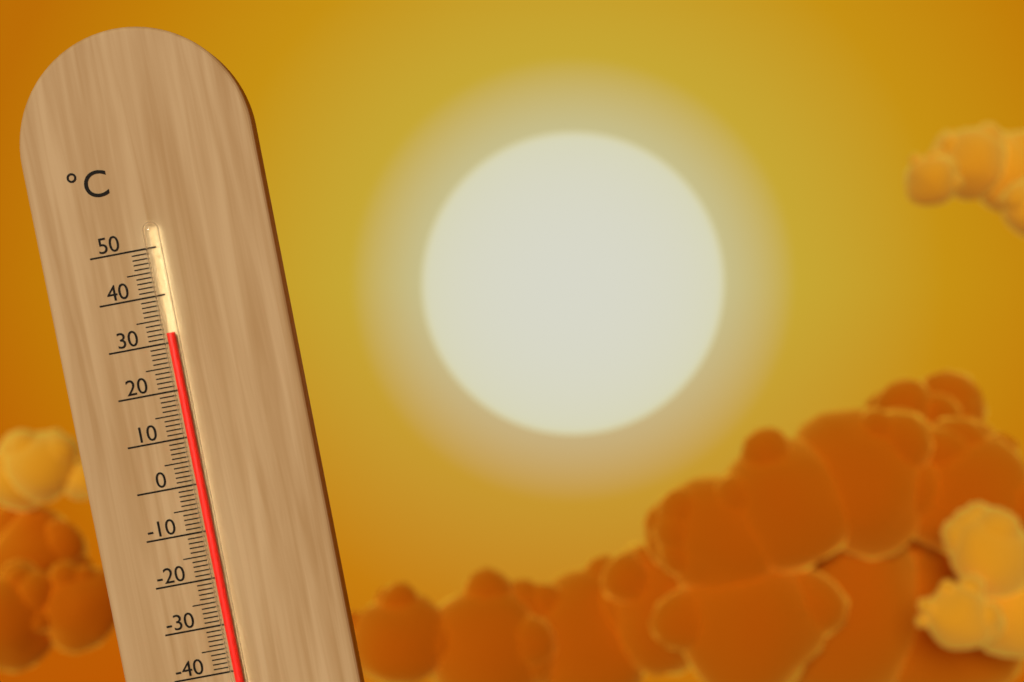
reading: 32 °C
